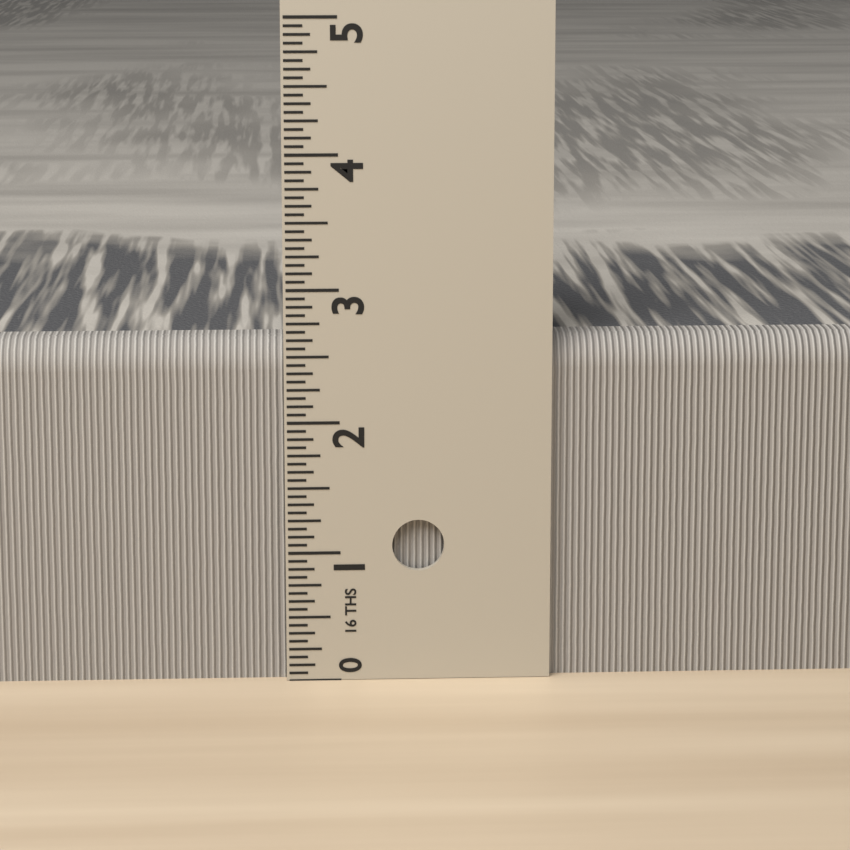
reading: 2.6250 in
